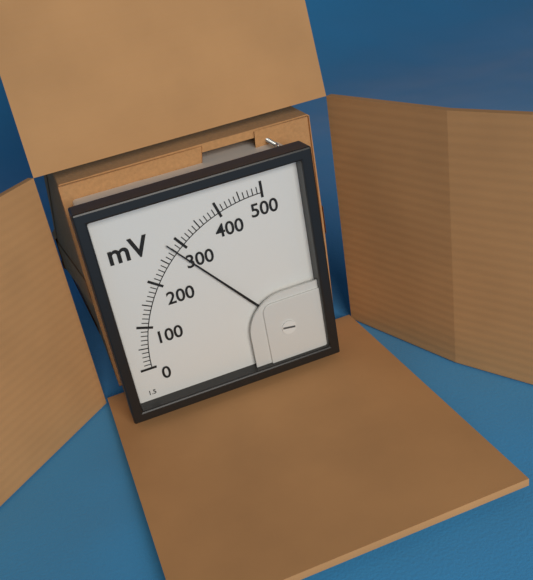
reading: 280 mV
